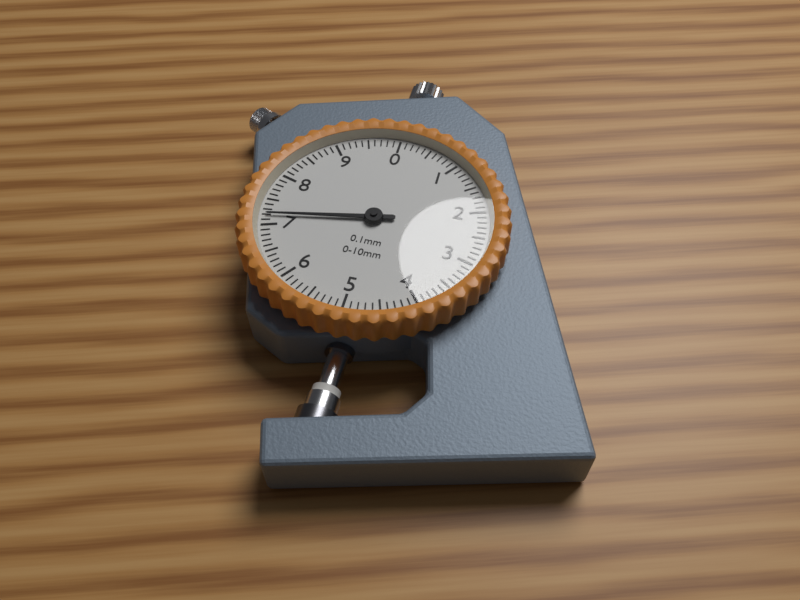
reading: 7.2 mm
